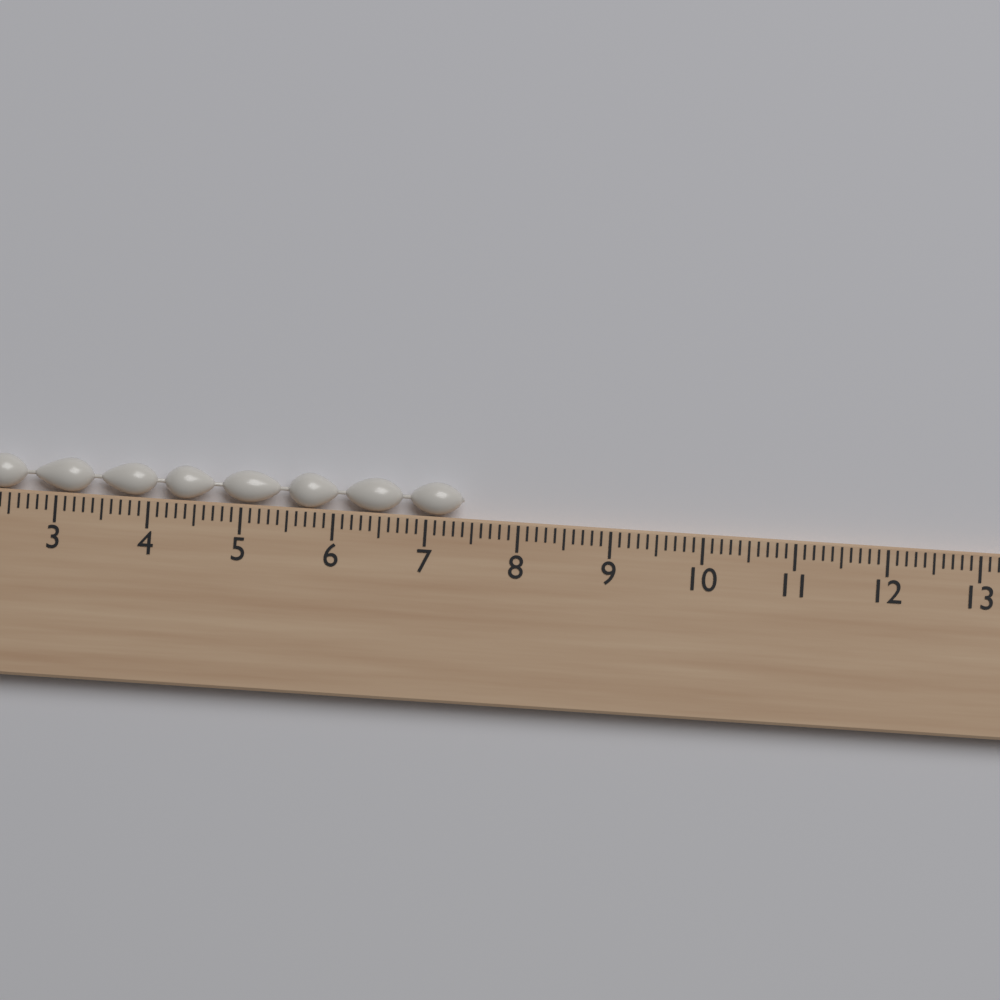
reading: 7.4 cm
